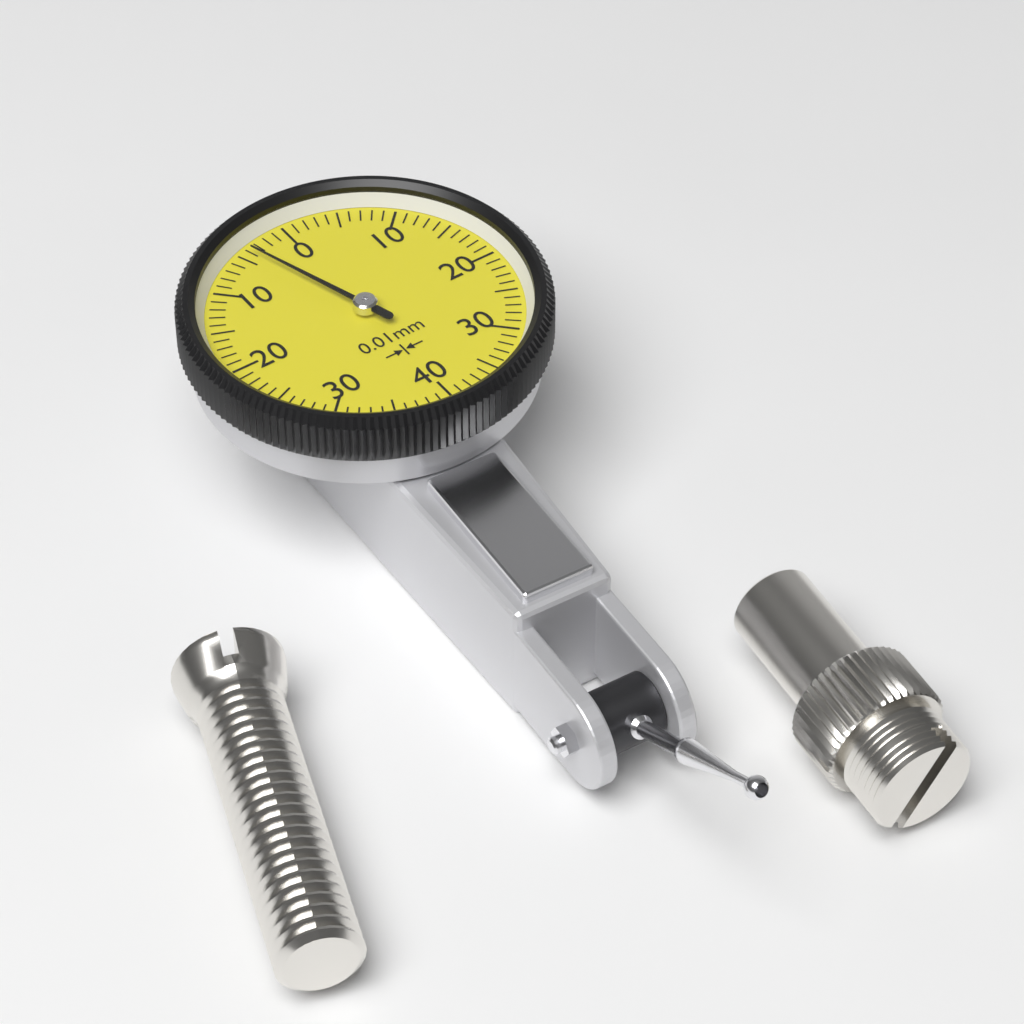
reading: 0.04 mm
